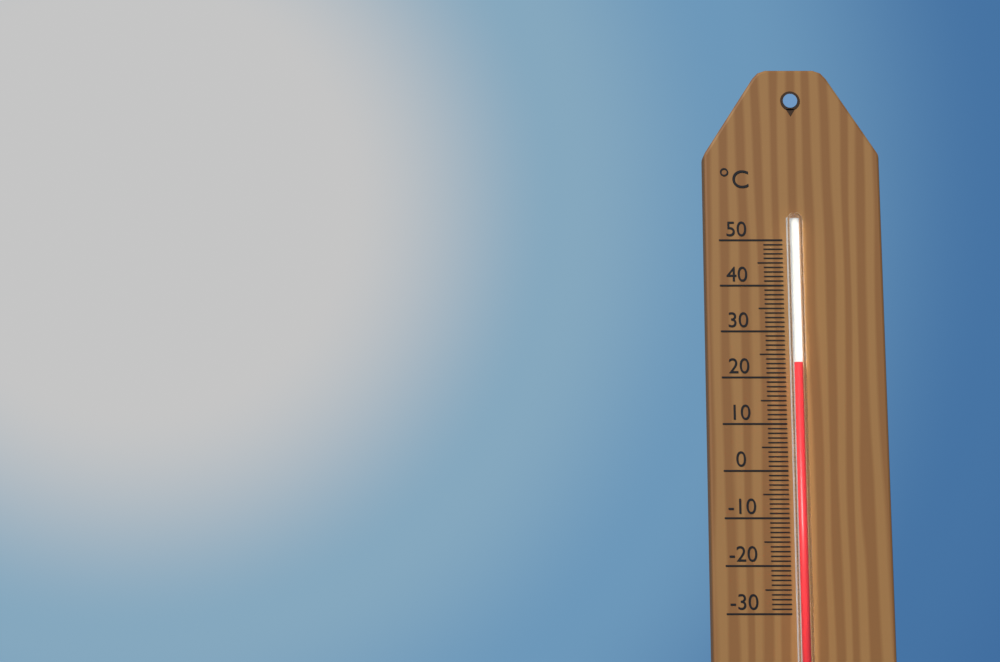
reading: 23 °C
